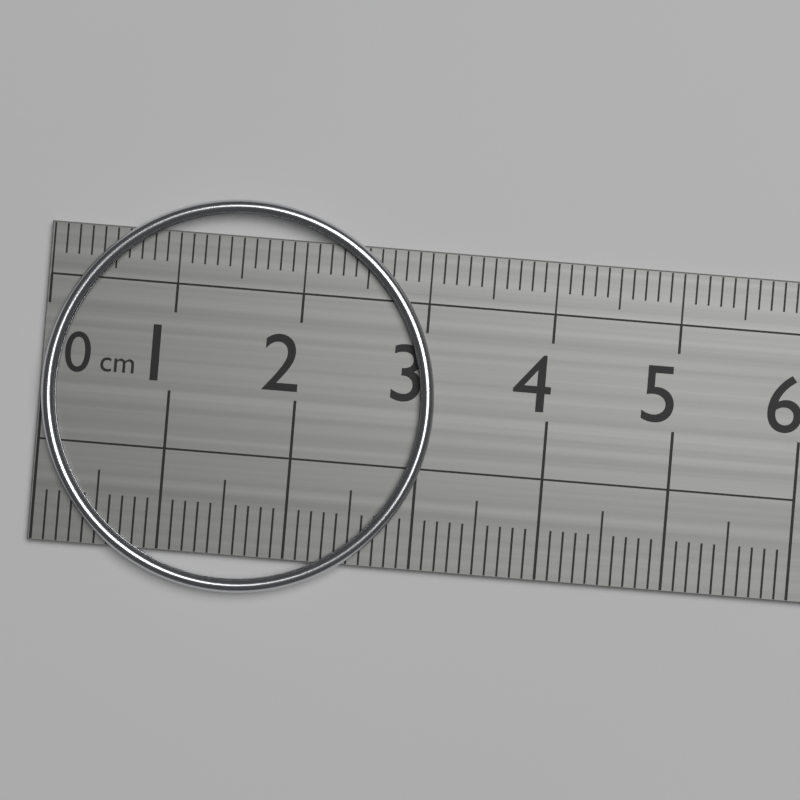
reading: 3.1 cm
